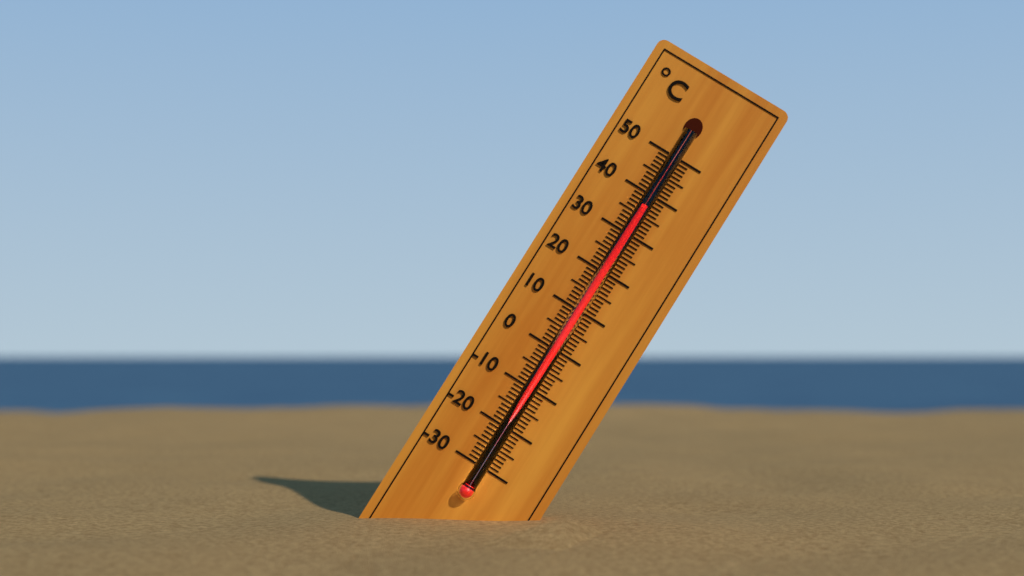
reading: 36 °C
